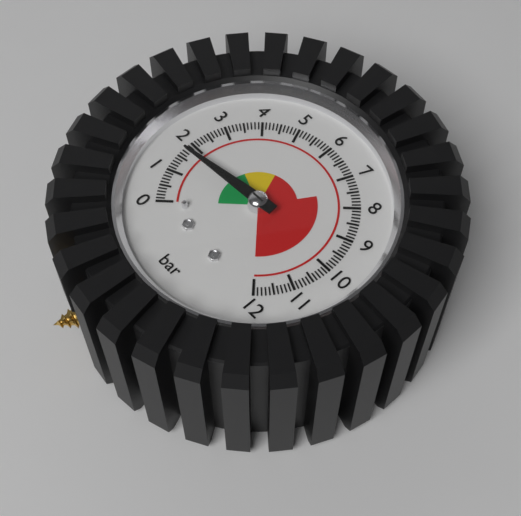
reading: 1.7 bar
